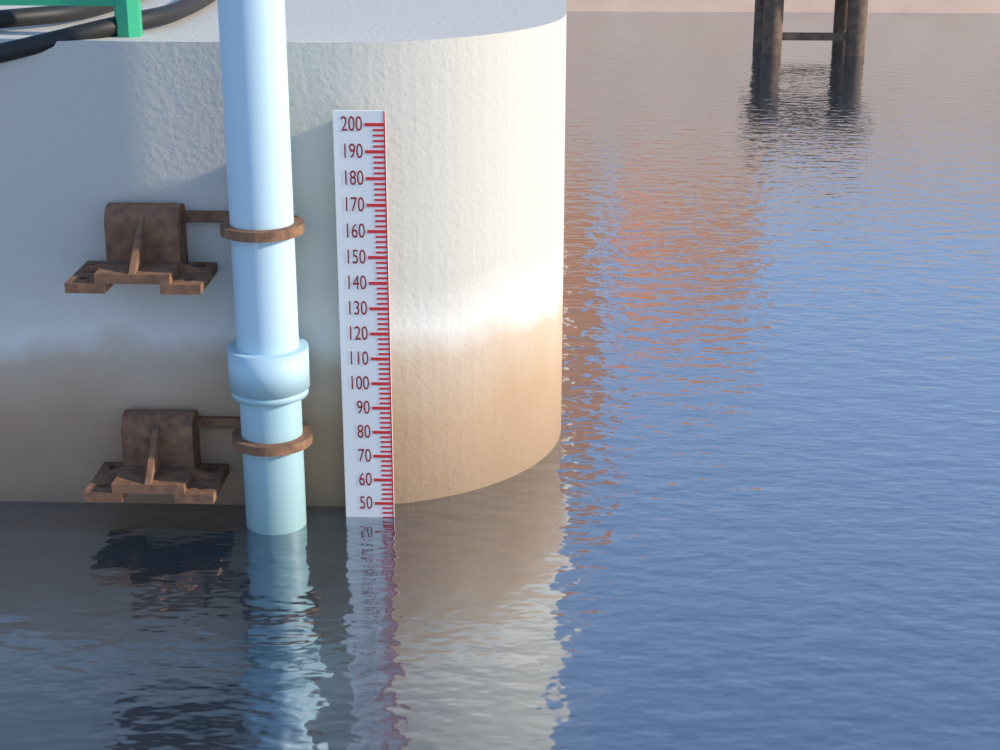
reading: 44 (no unit)
